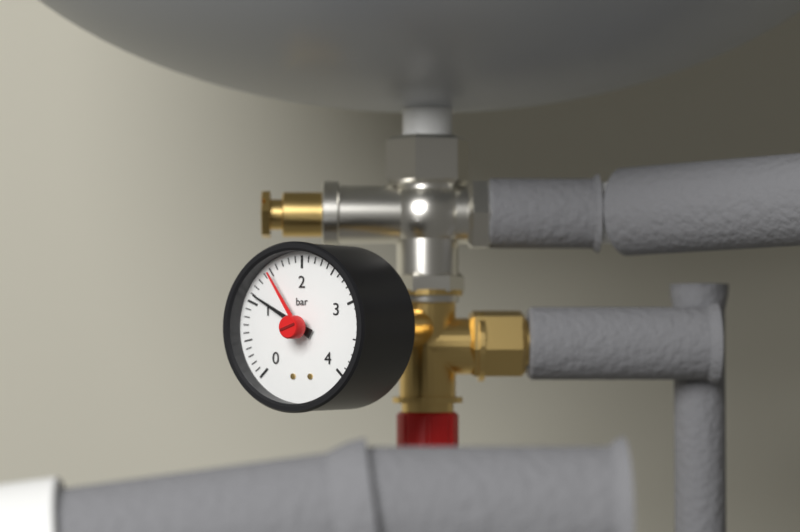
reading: 1.1 bar
